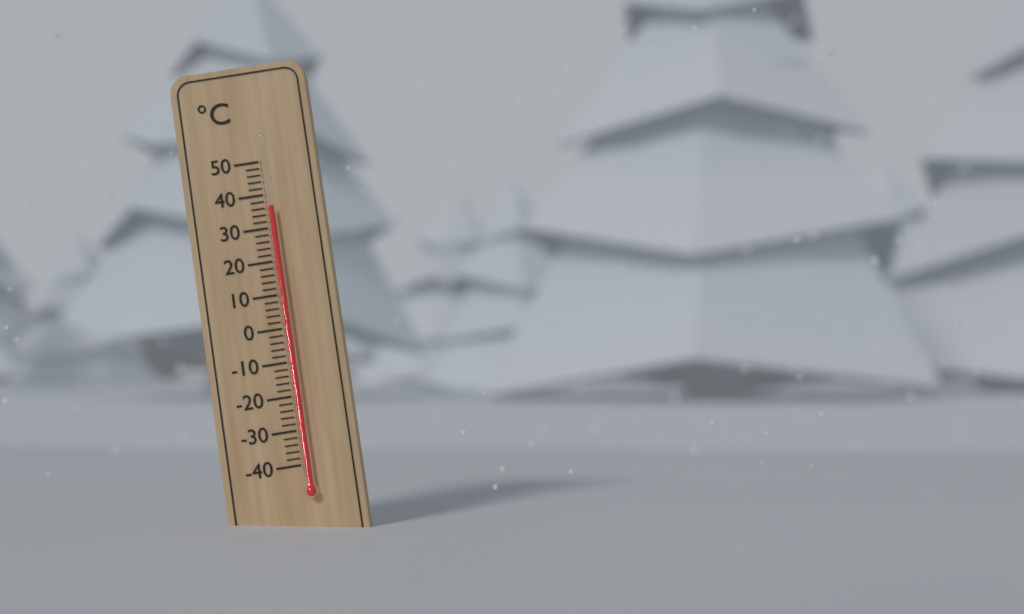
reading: 36 °C
